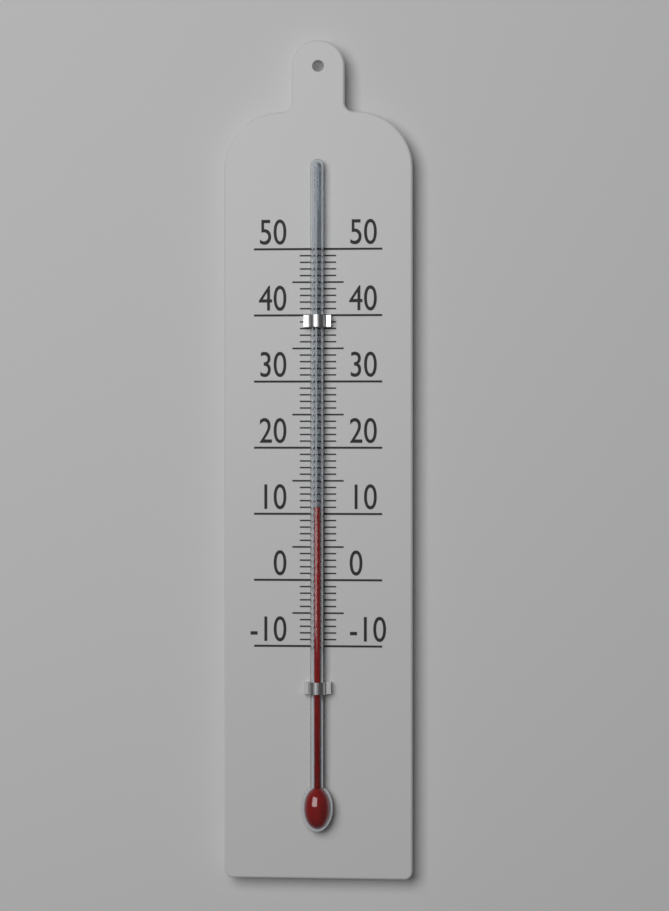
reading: 11 (no unit)
